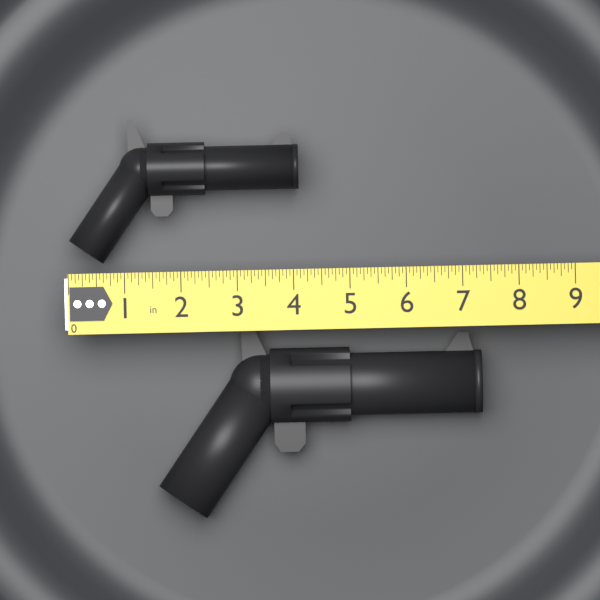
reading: 4.1250 in
